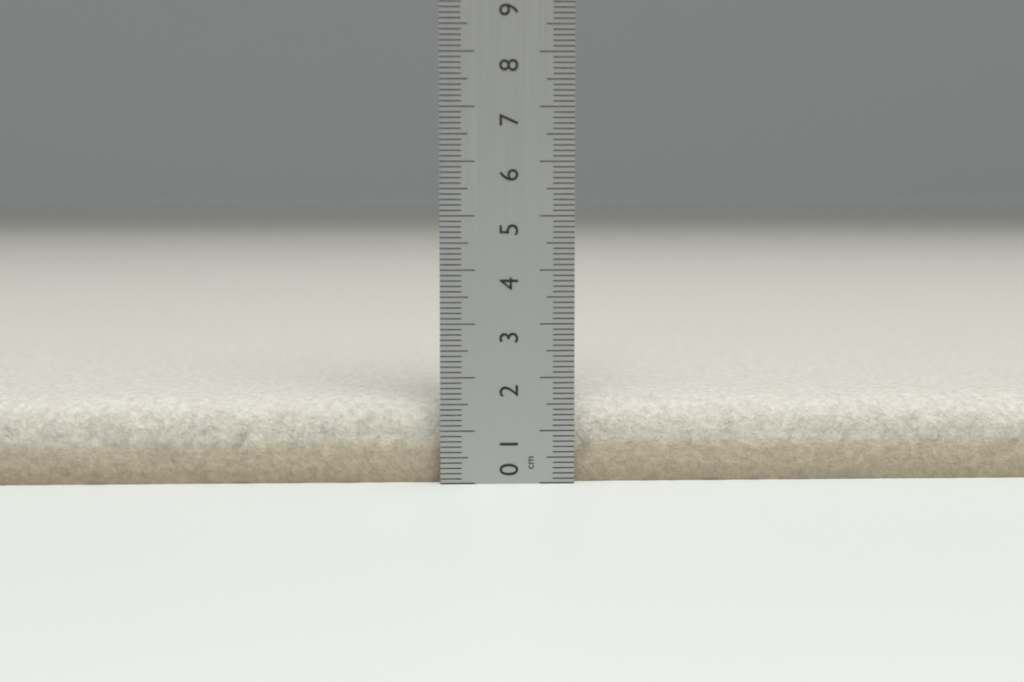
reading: 1.6 cm
